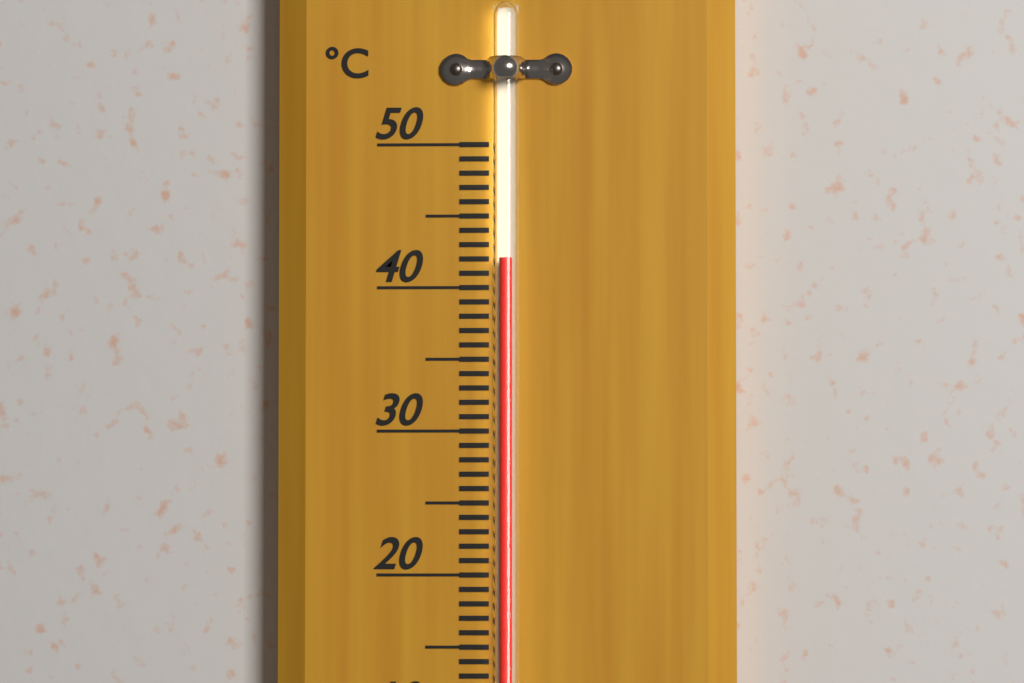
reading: 42 °C
